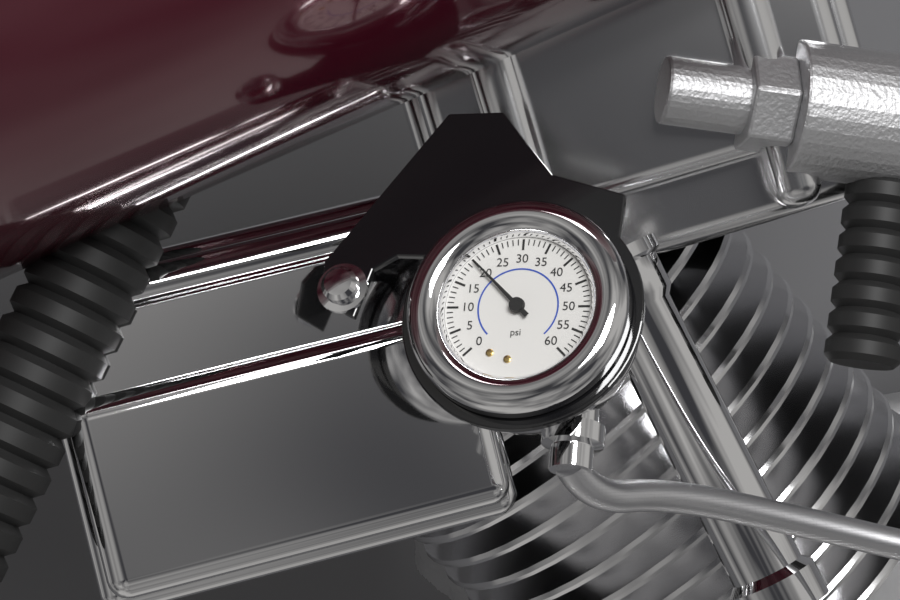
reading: 20 psi
